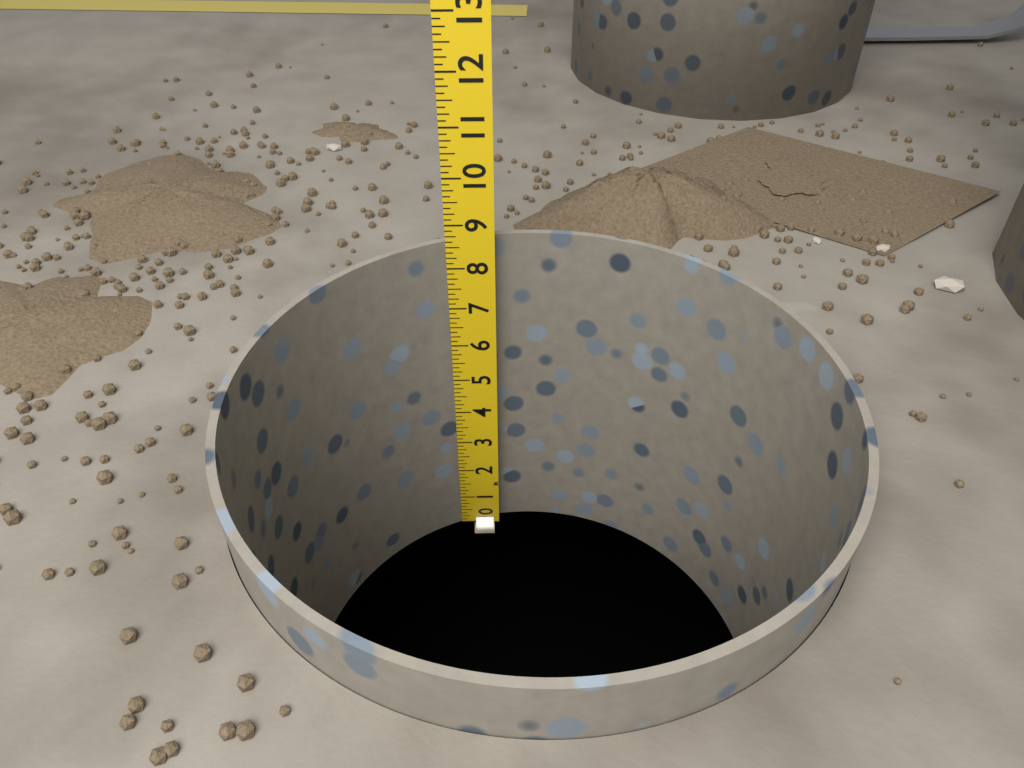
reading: 8.625 in
